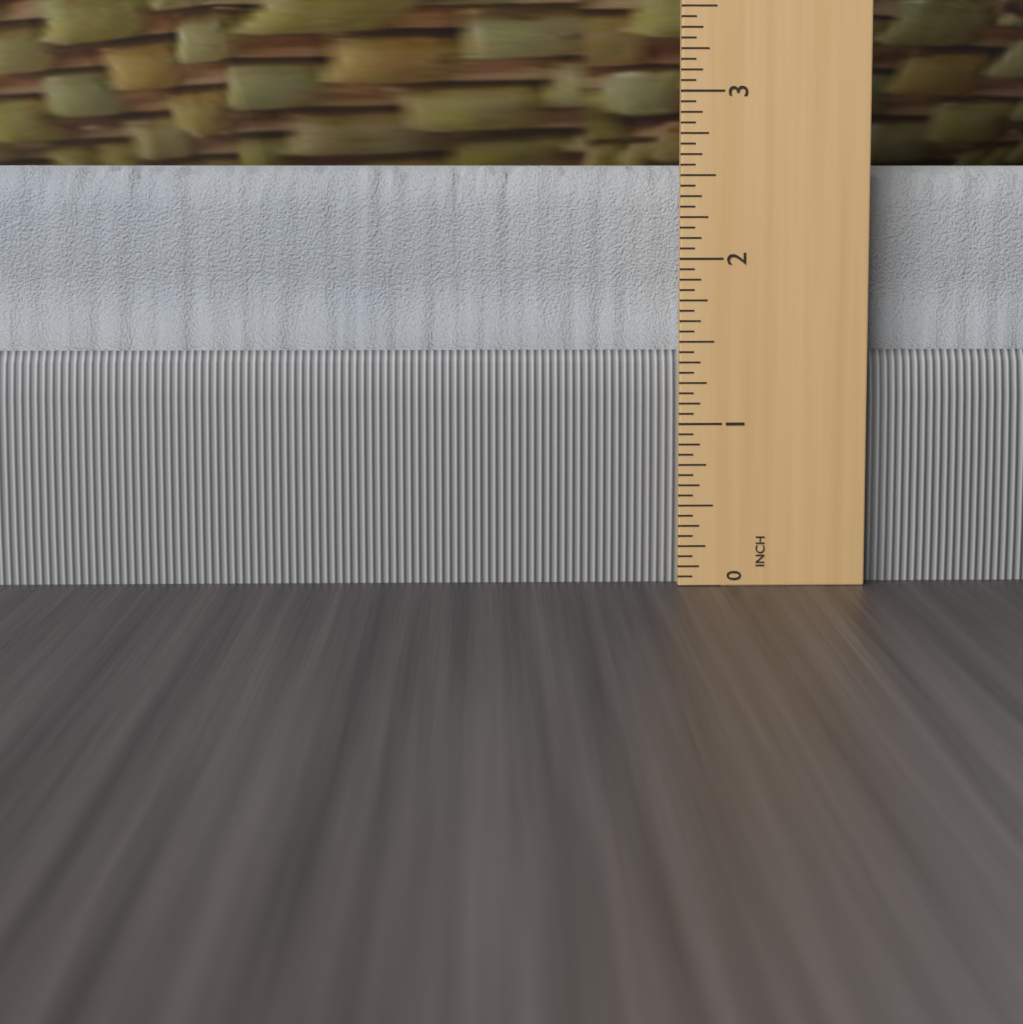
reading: 2.5625 in
